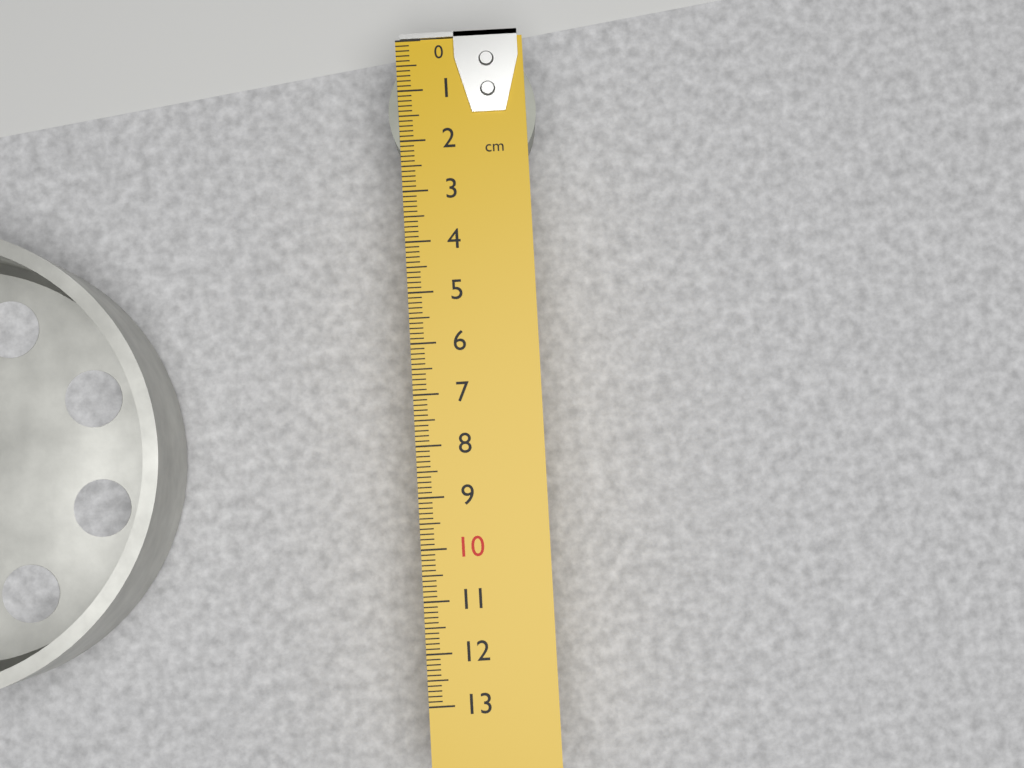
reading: 2.9 cm
